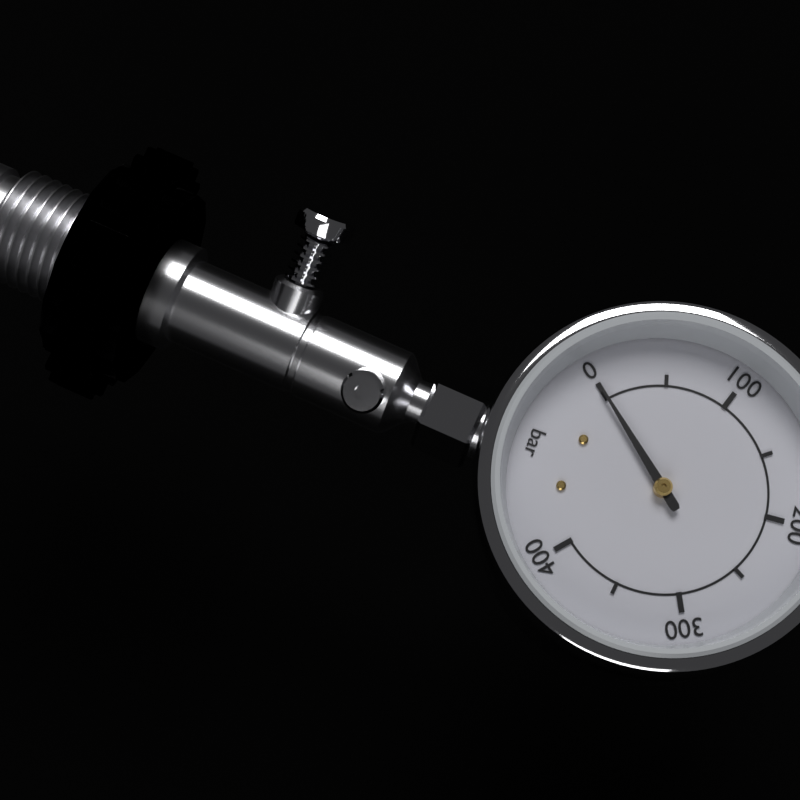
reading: 0 bar
